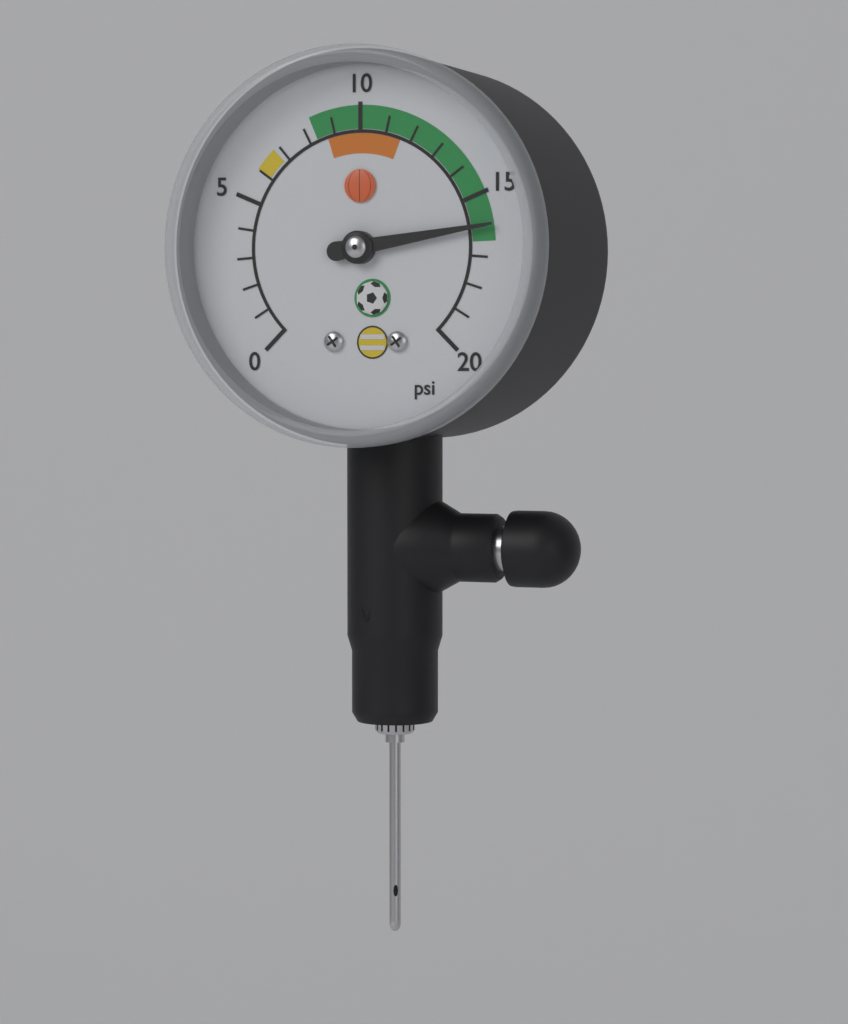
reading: 16 psi
